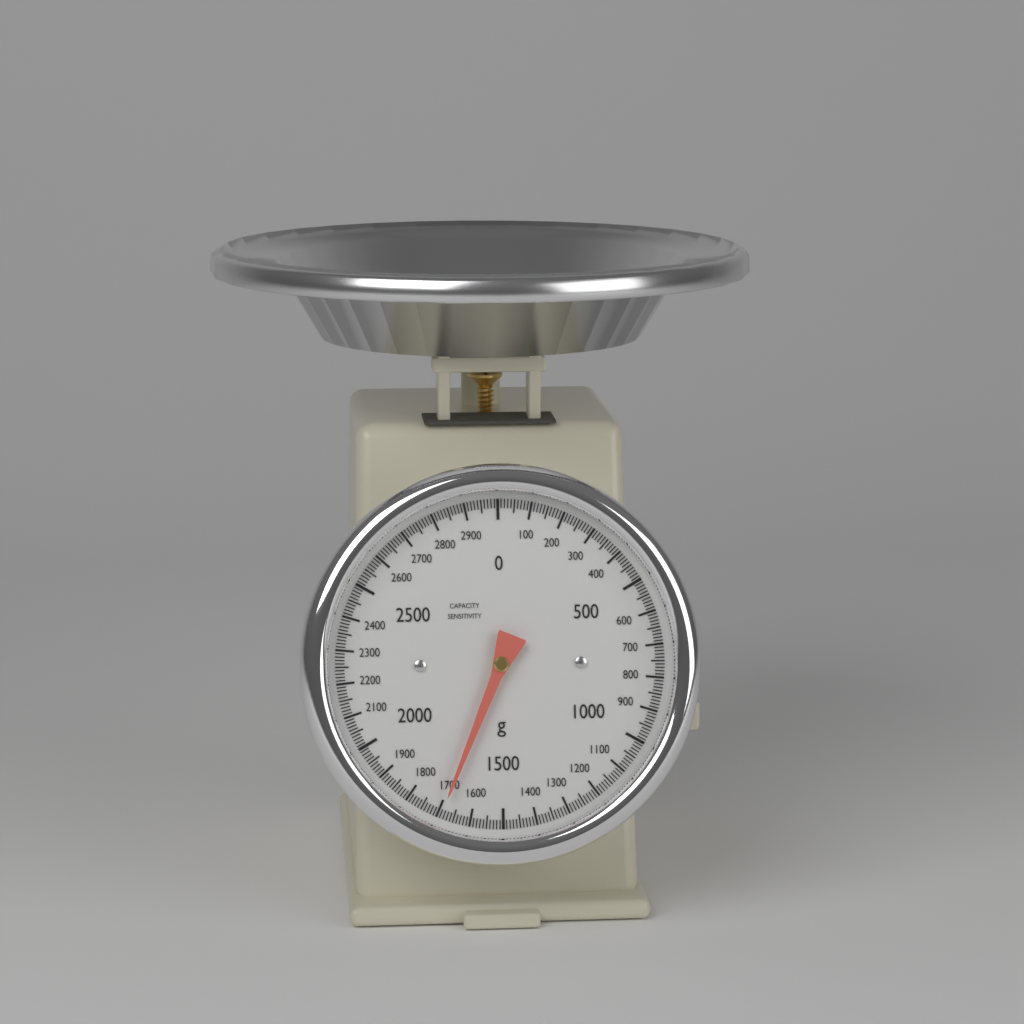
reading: 1690 g
